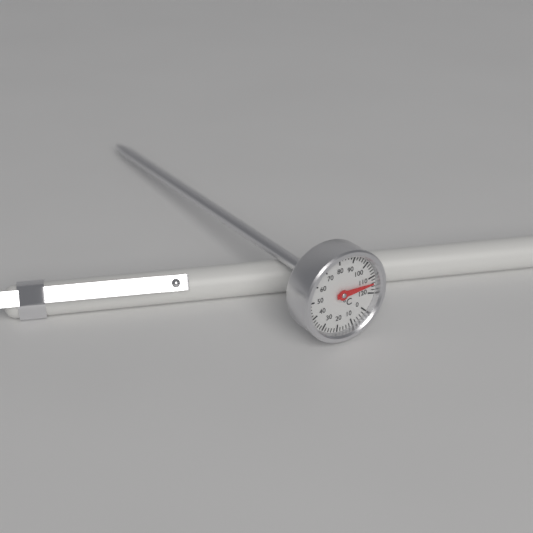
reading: 114 °C
